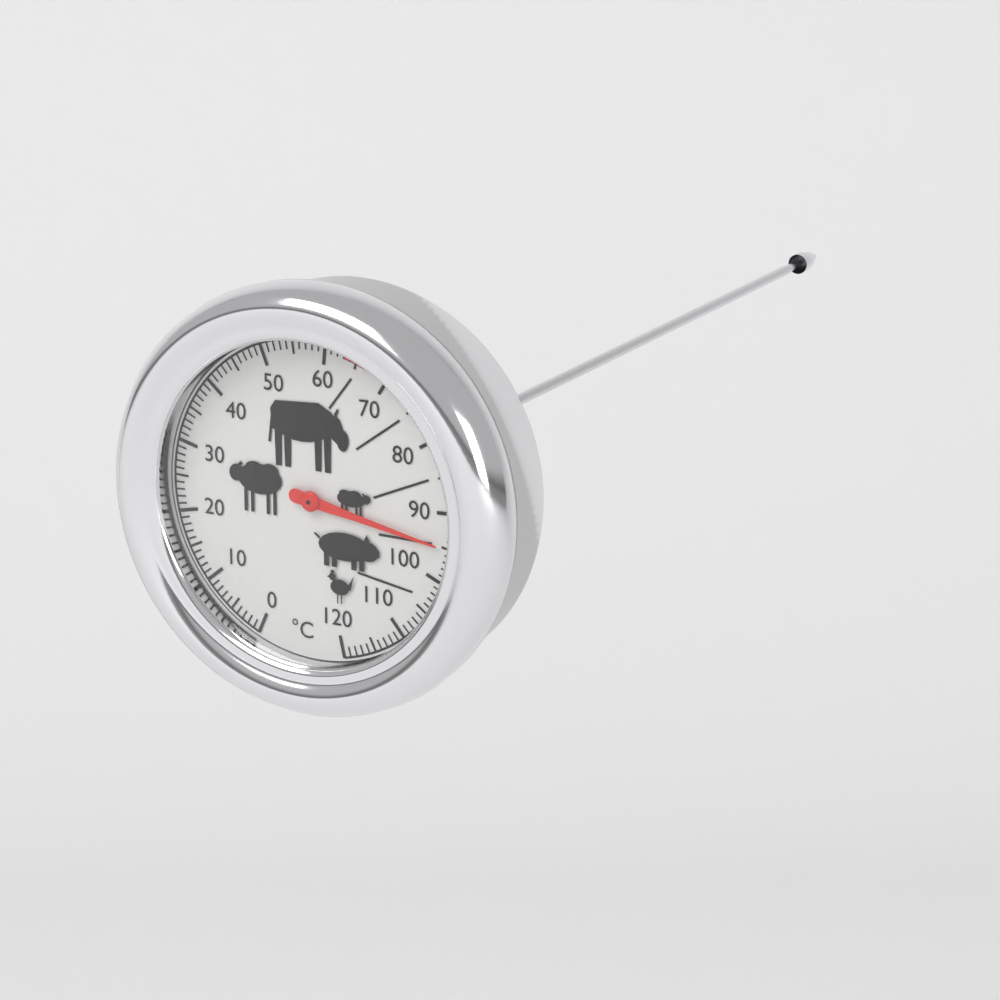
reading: 95 °C
